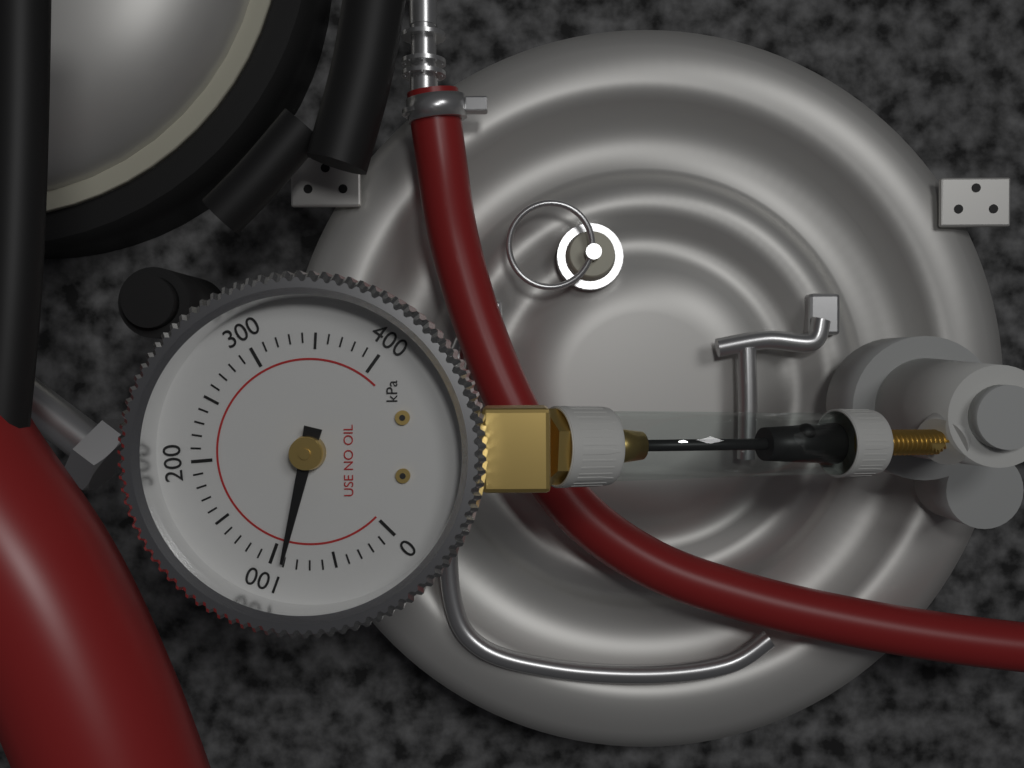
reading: 90 kPa
